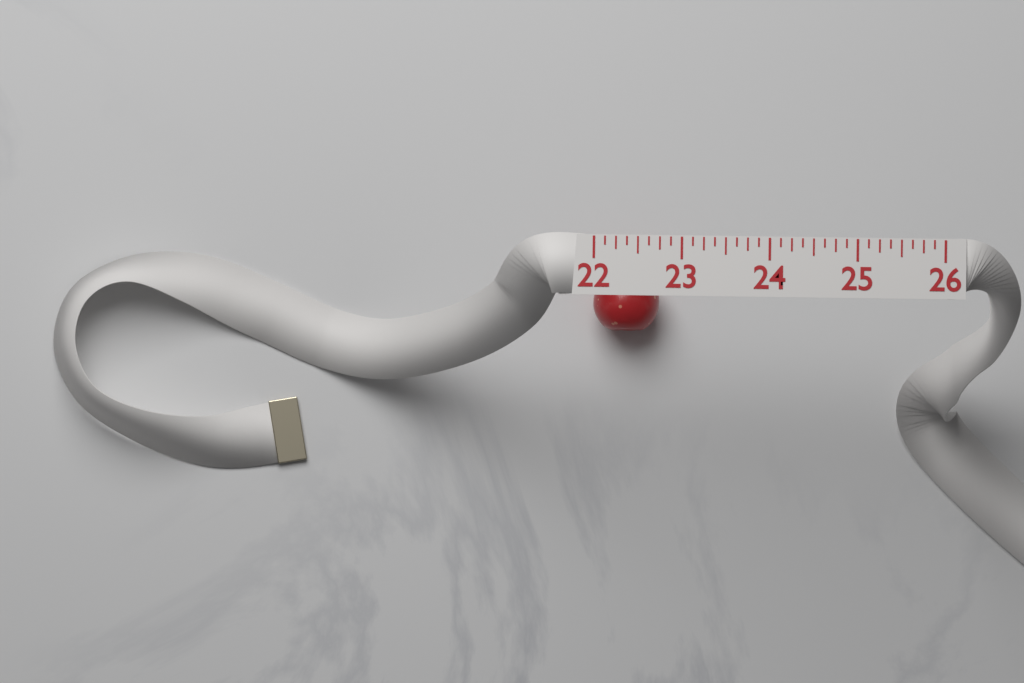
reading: 22.750 (no unit)
